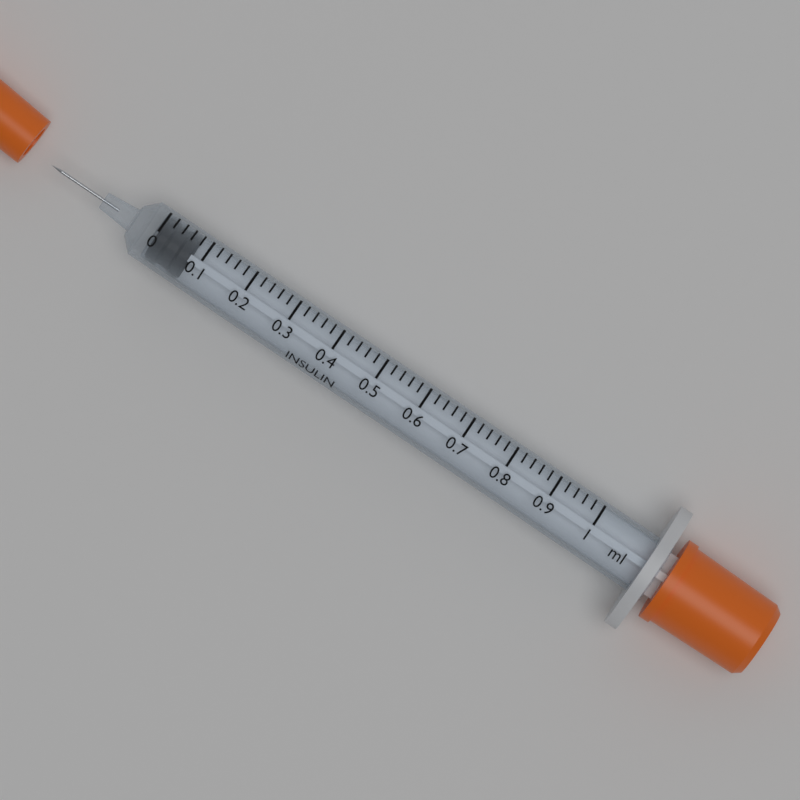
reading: 0.00 ml
